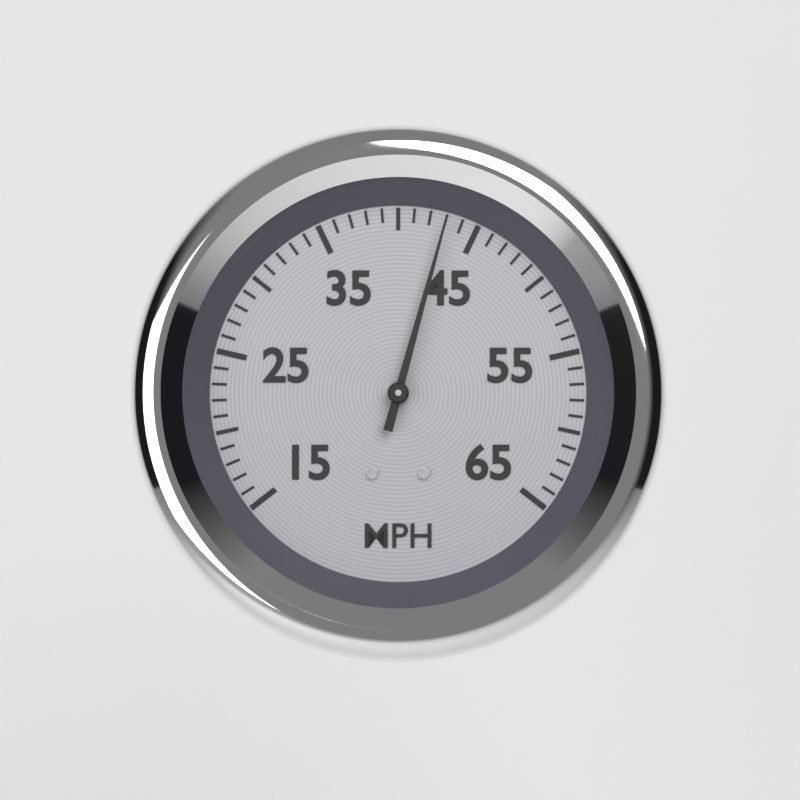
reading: 43 MPH
